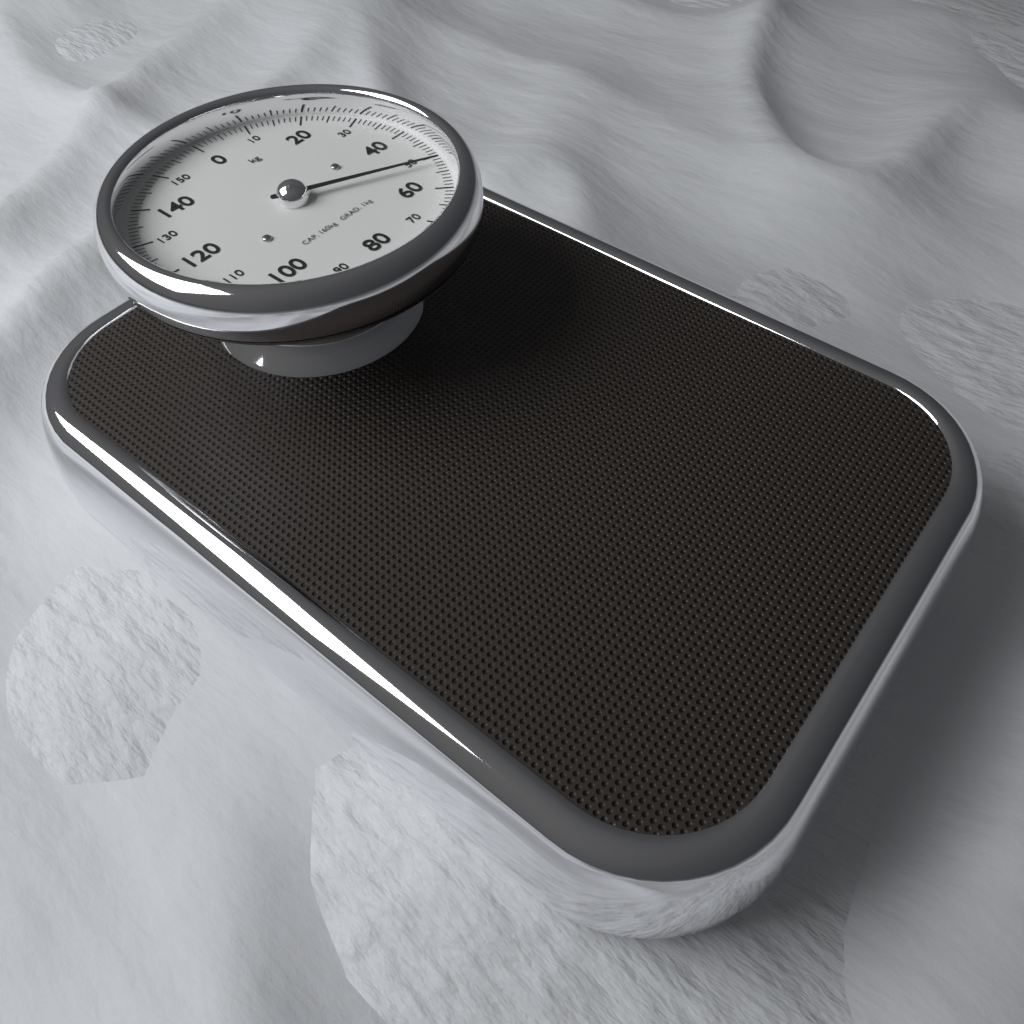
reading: 52 kg
